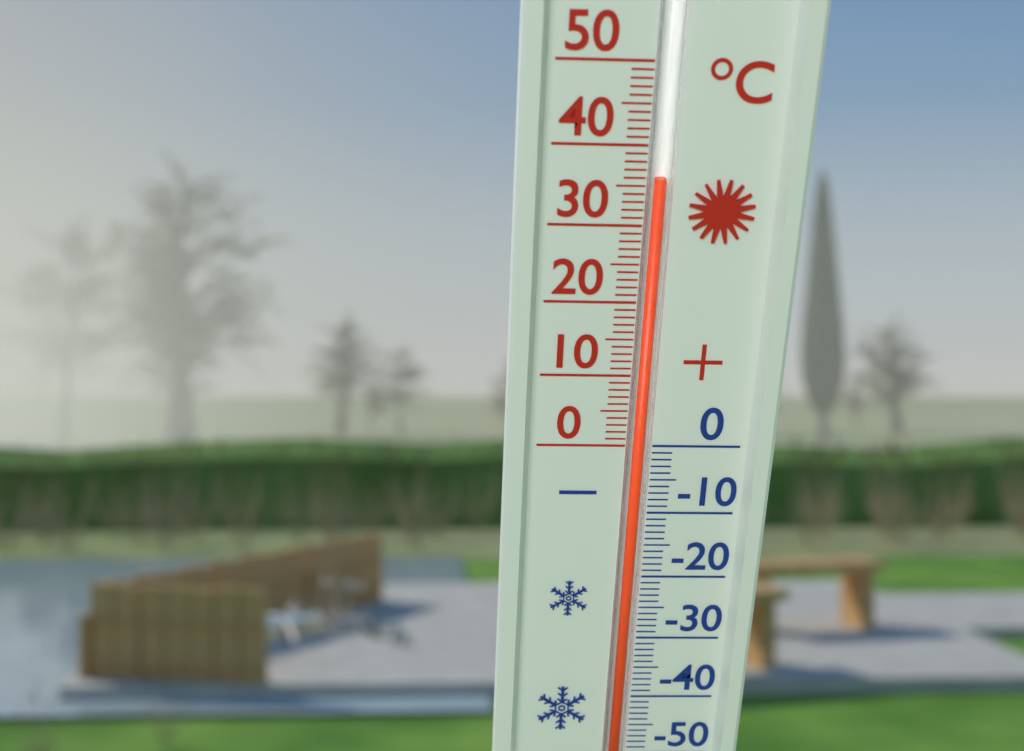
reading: 36 °C
